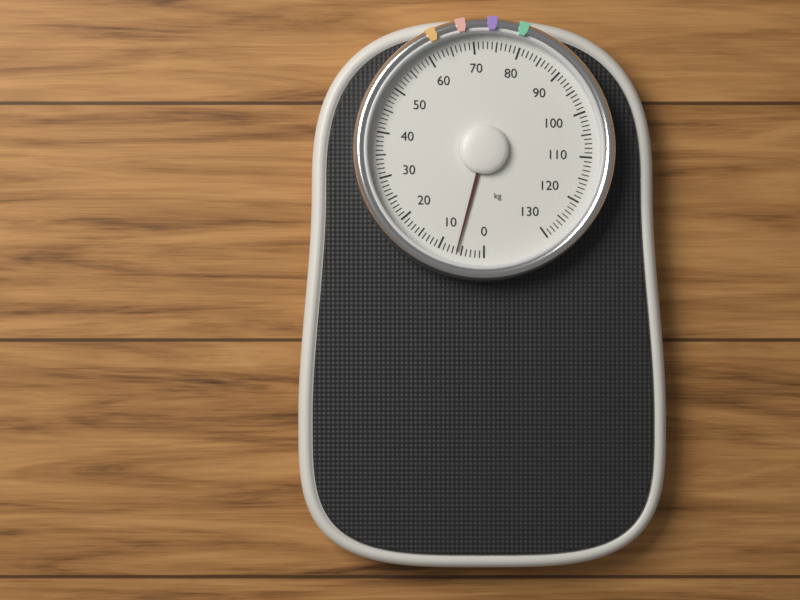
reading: 6 kg
